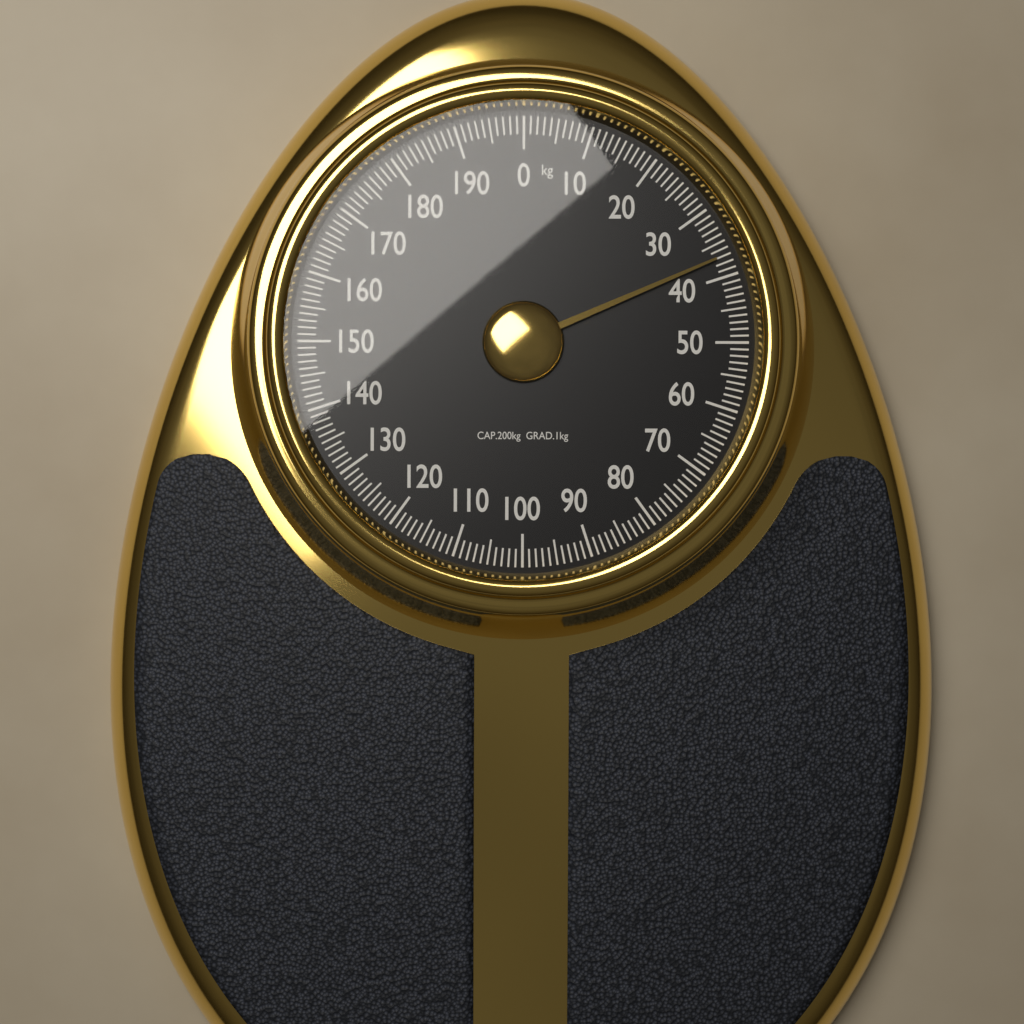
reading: 37 kg
